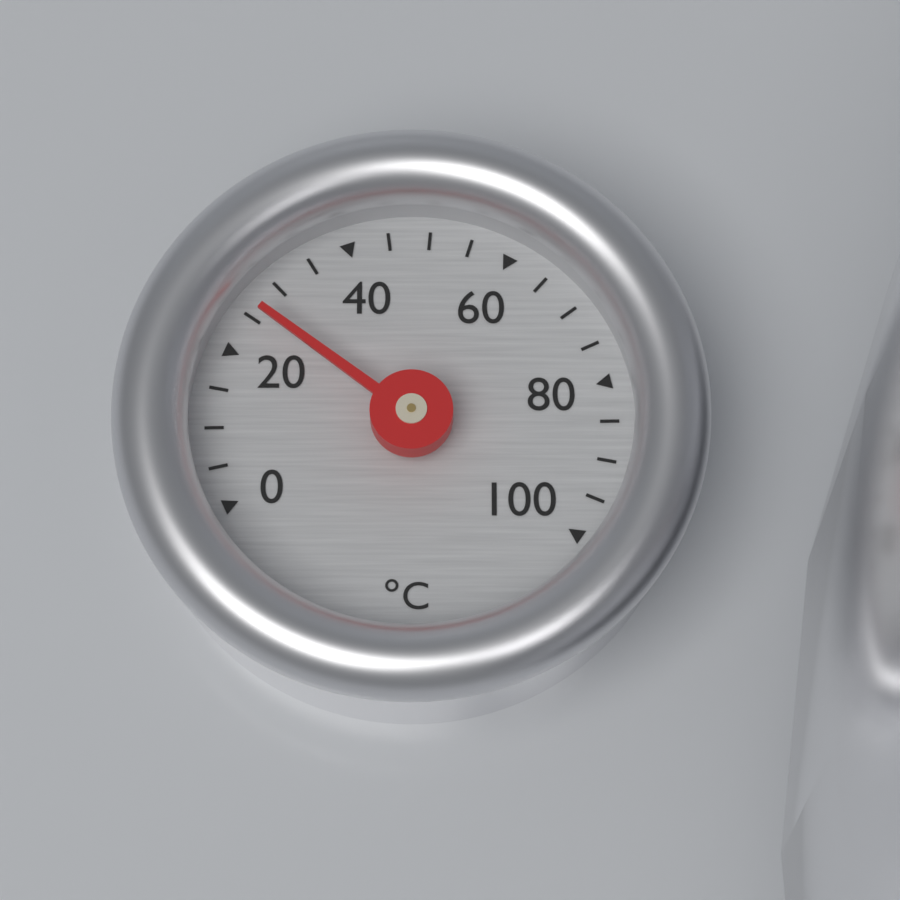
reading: 26 °C
